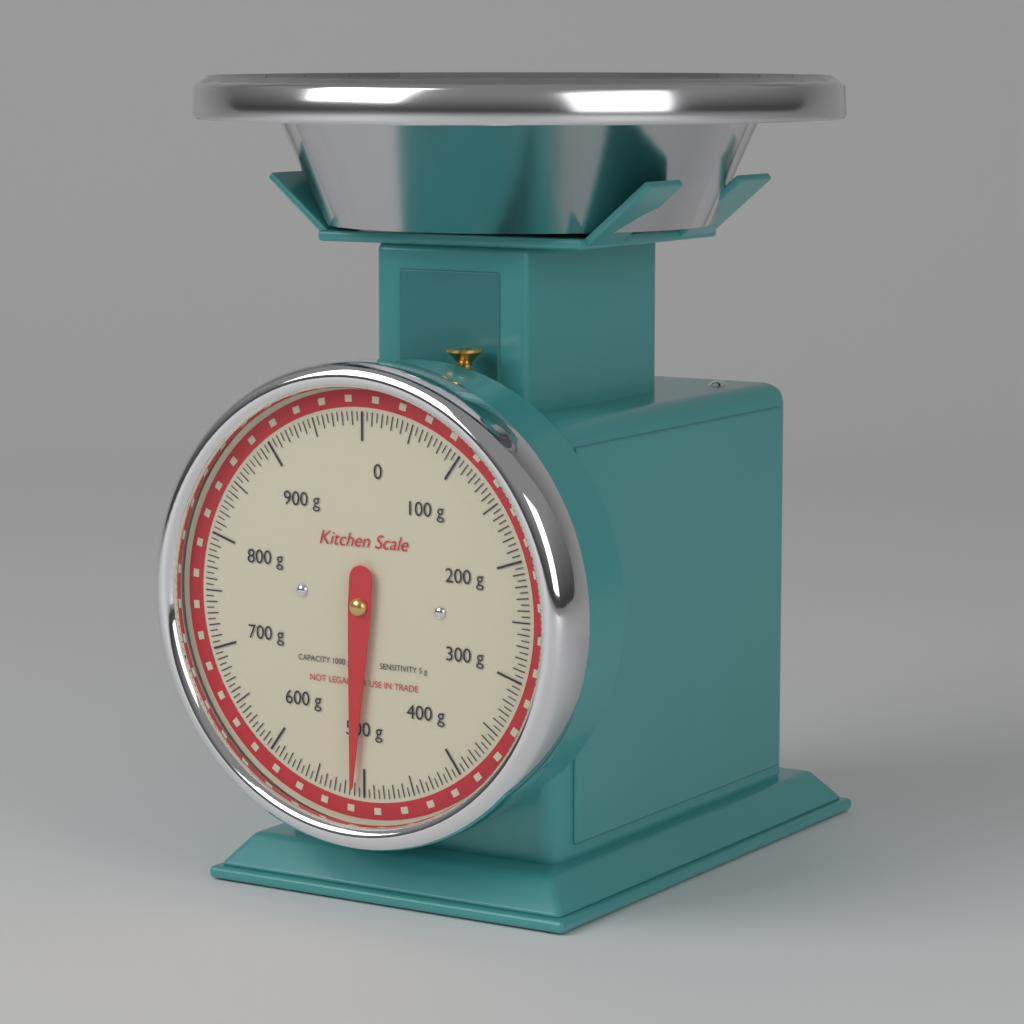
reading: 510 g
